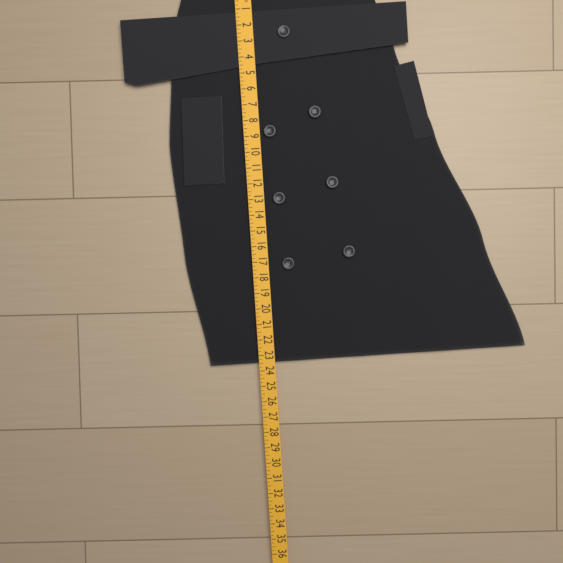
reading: 23.50 in
